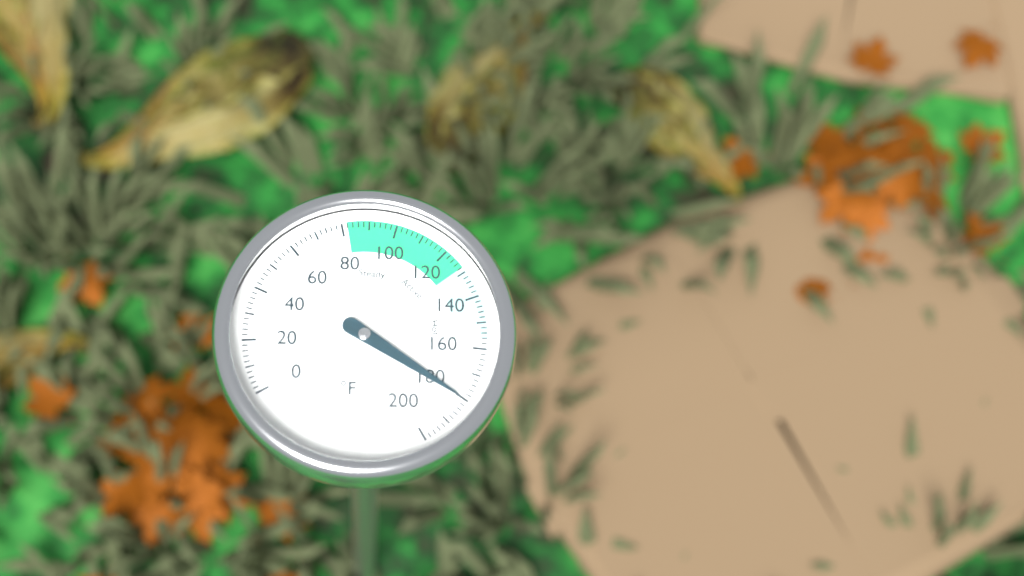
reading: 180 °F
